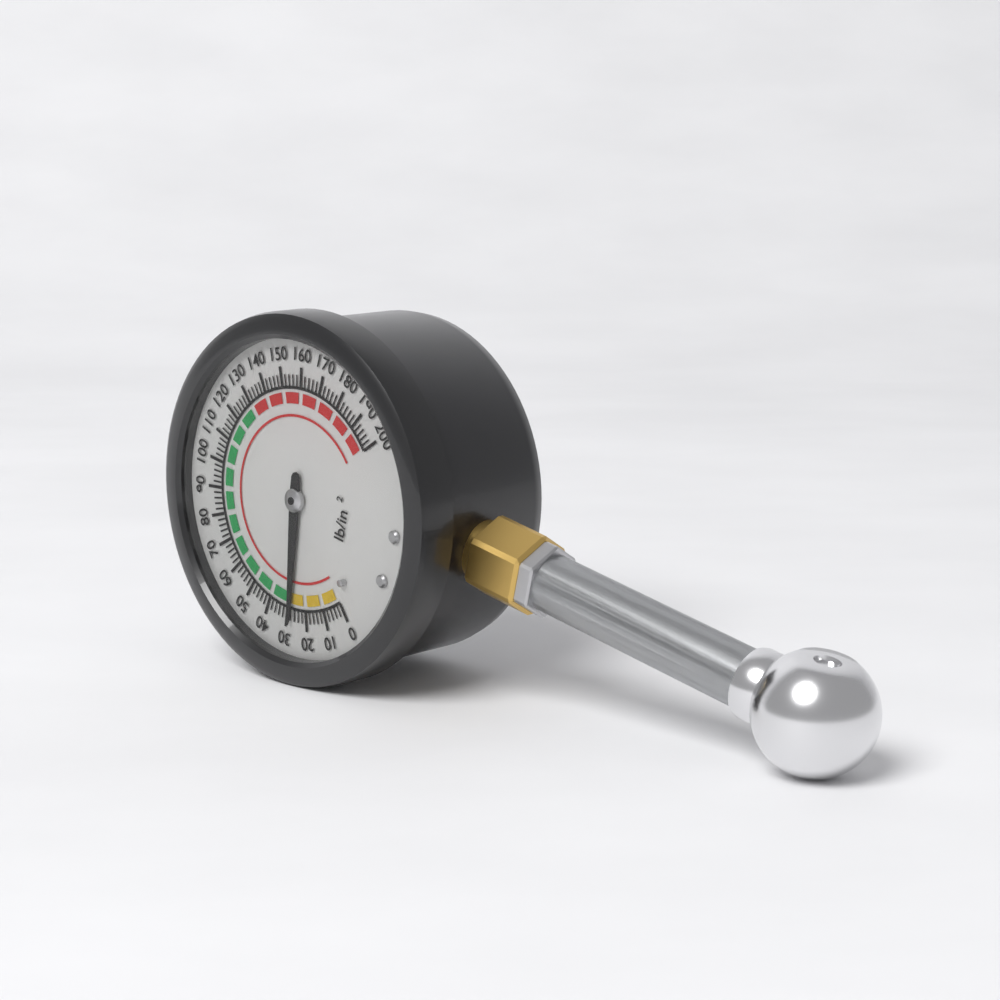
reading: 28 psi
